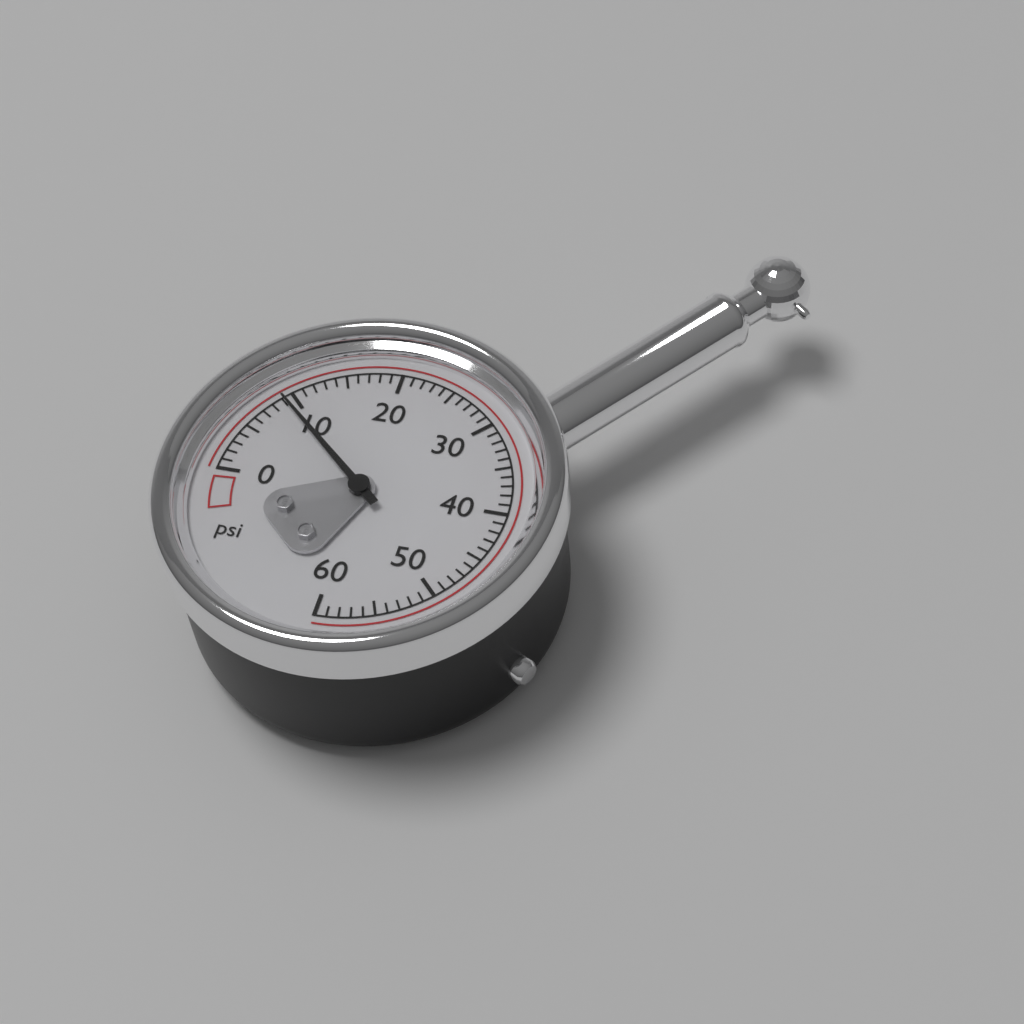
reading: 9 psi
